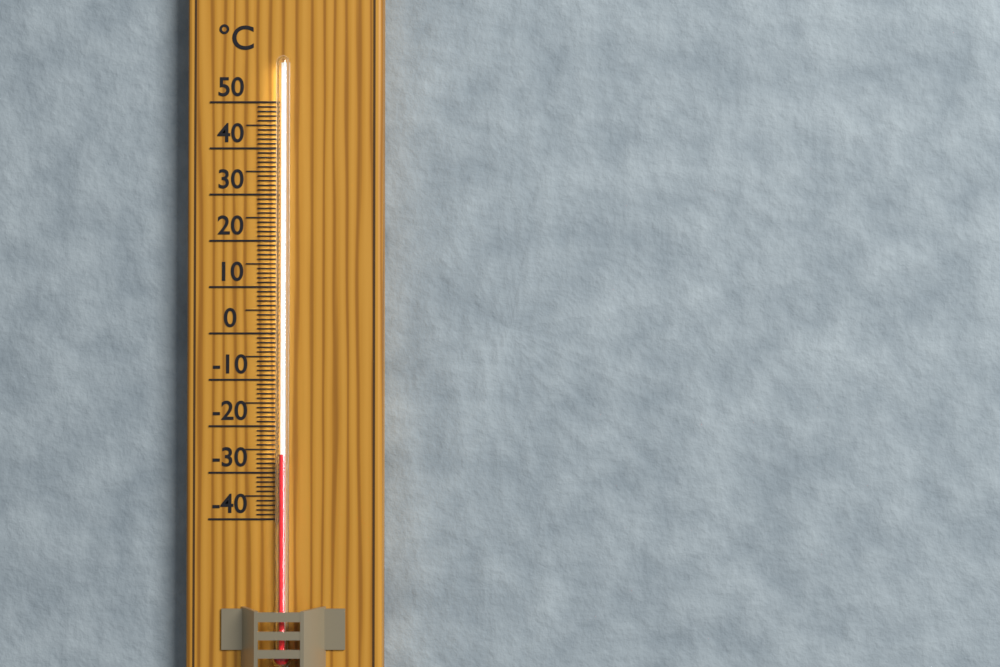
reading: -26 °C
